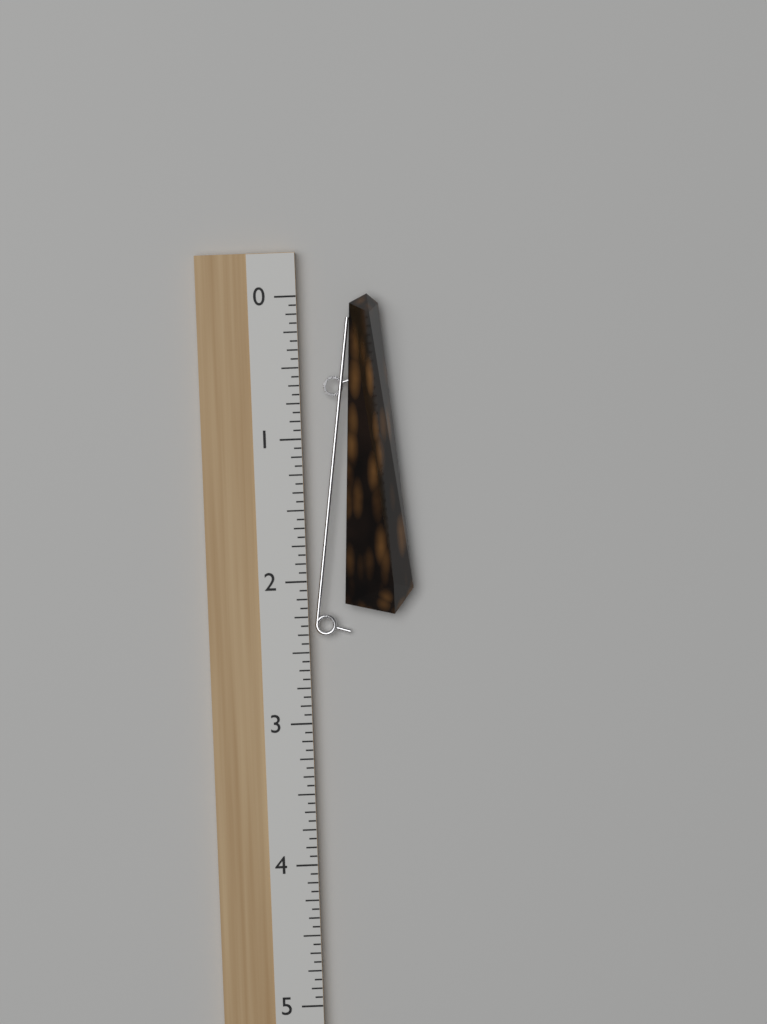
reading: 2.2500 (no unit)
